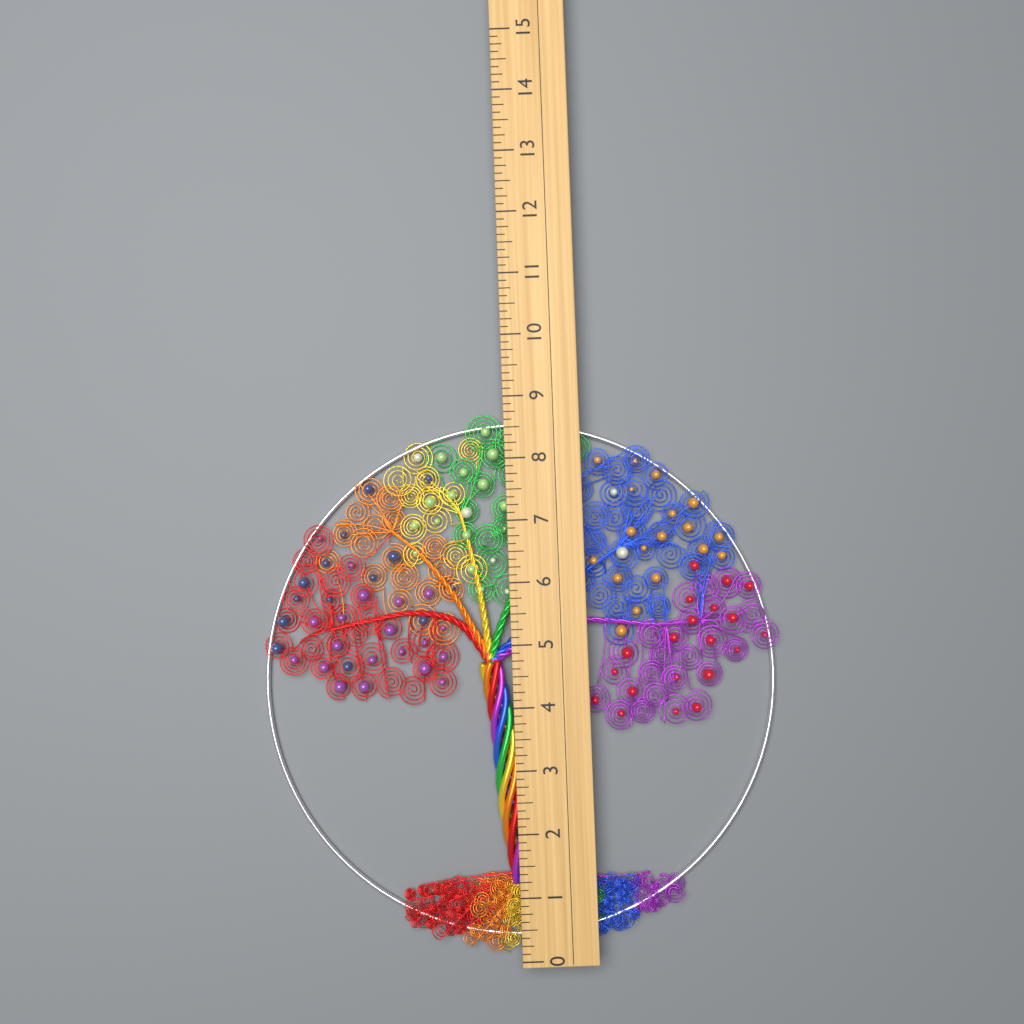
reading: 8.750 (no unit)
